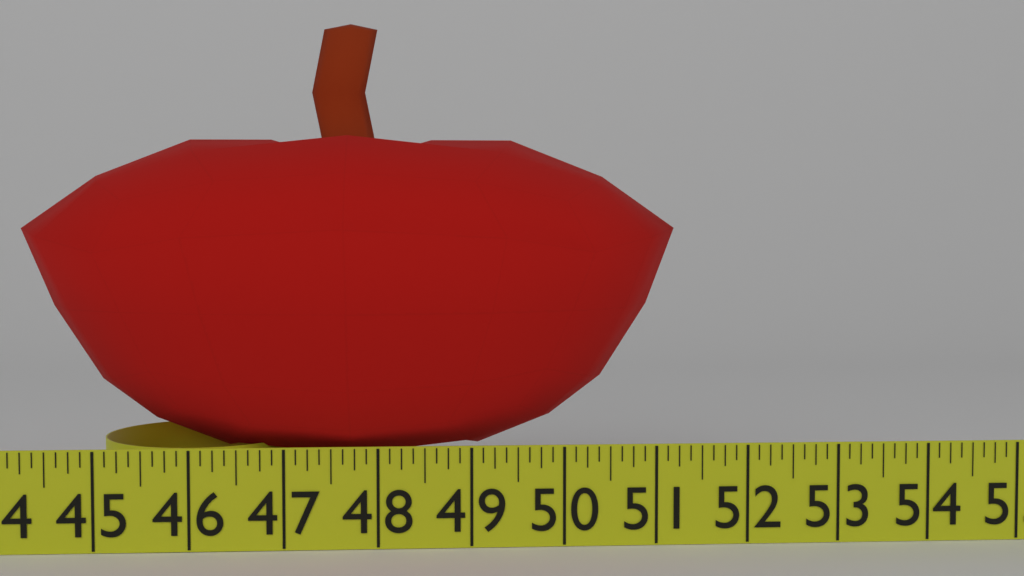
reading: 51.375 in
